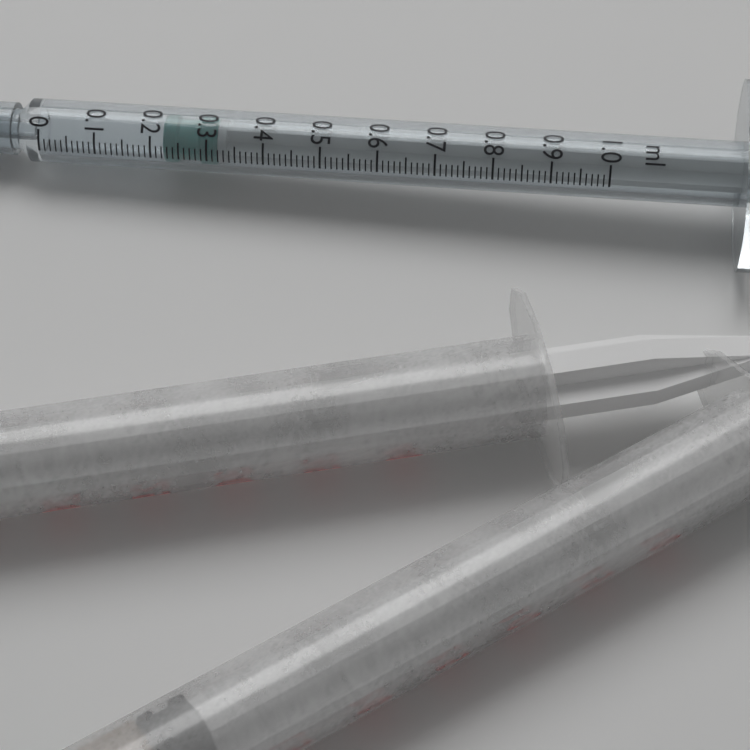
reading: 0.22 ml
